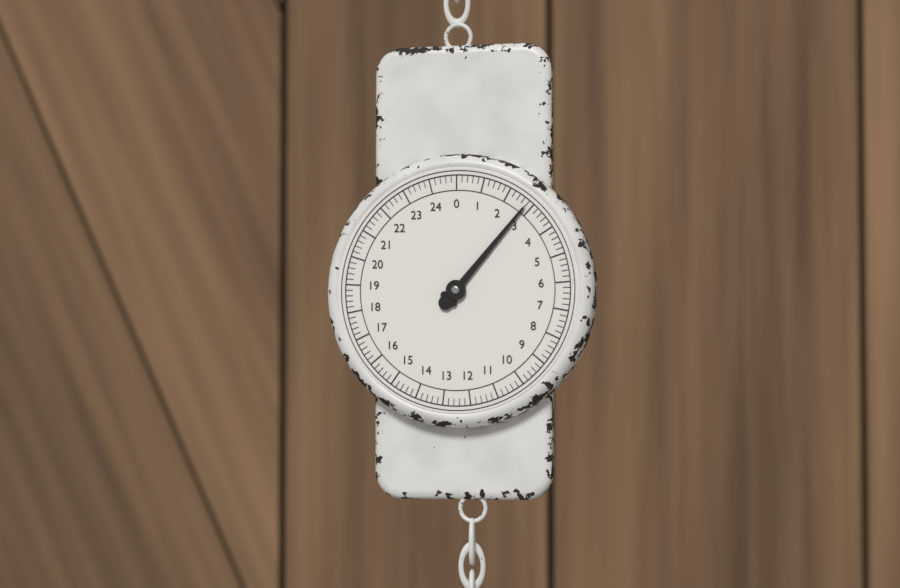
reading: 2.8 (no unit)
